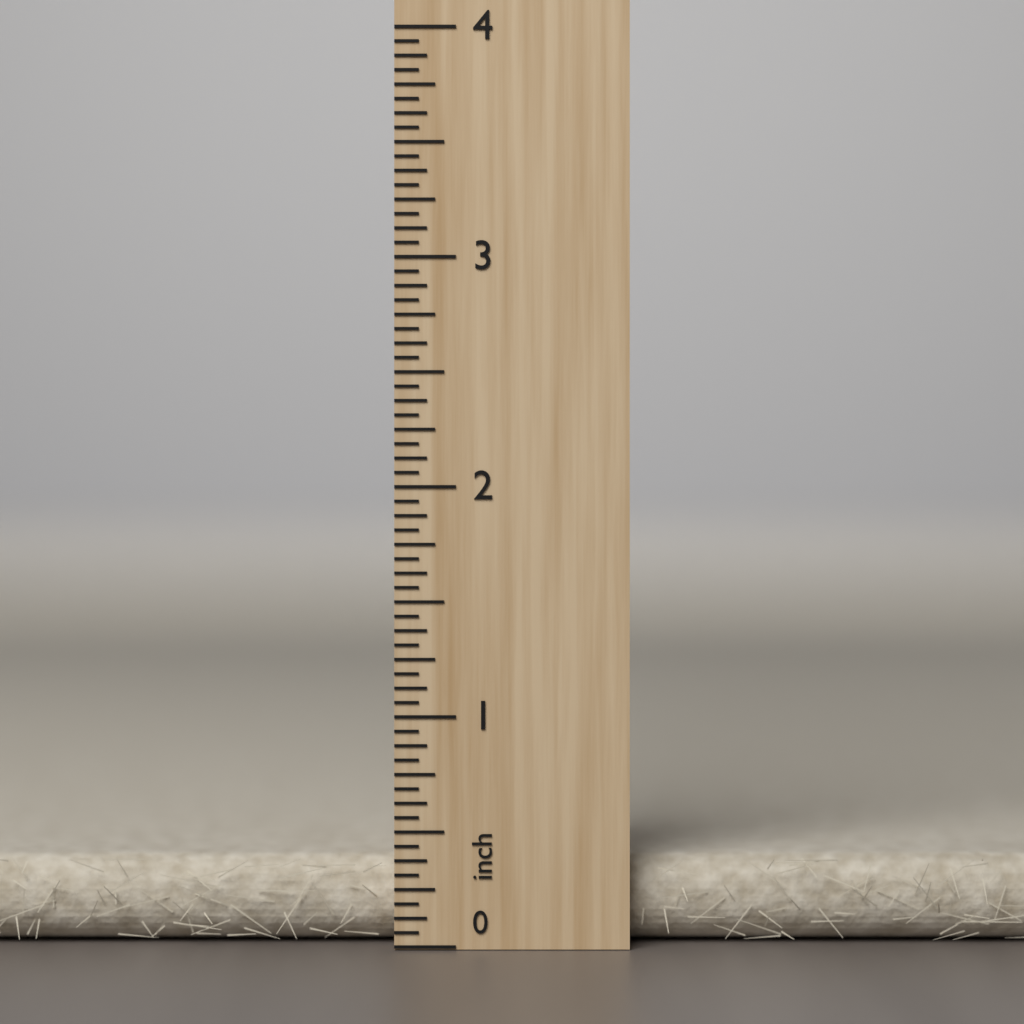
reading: 0.3750 in
